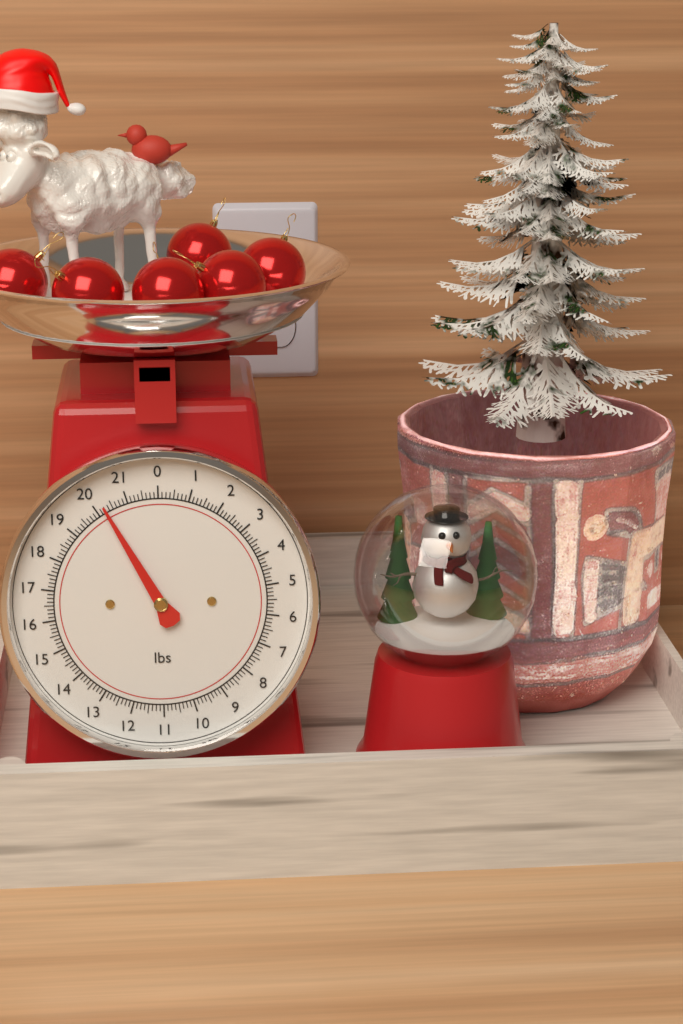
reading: 20.250 lbs
